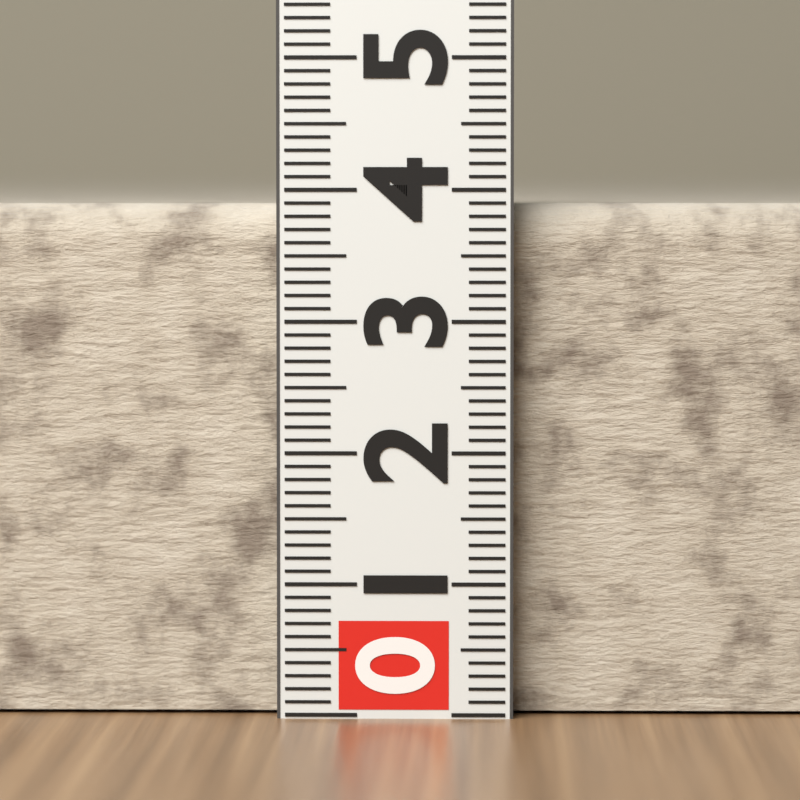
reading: 3.9 (no unit)
